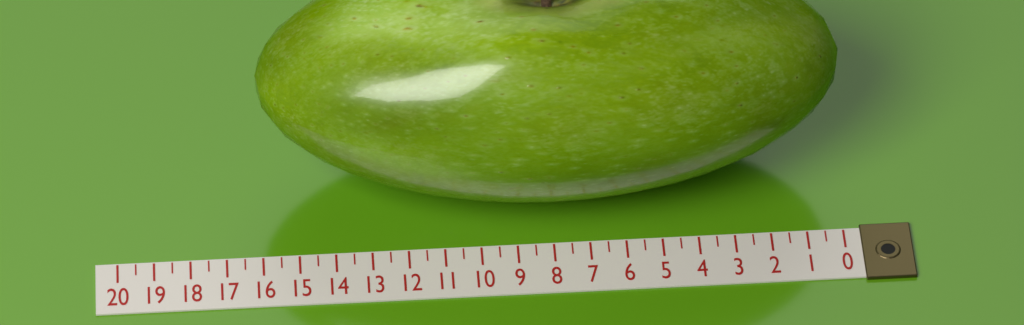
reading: 16.0 (no unit)
